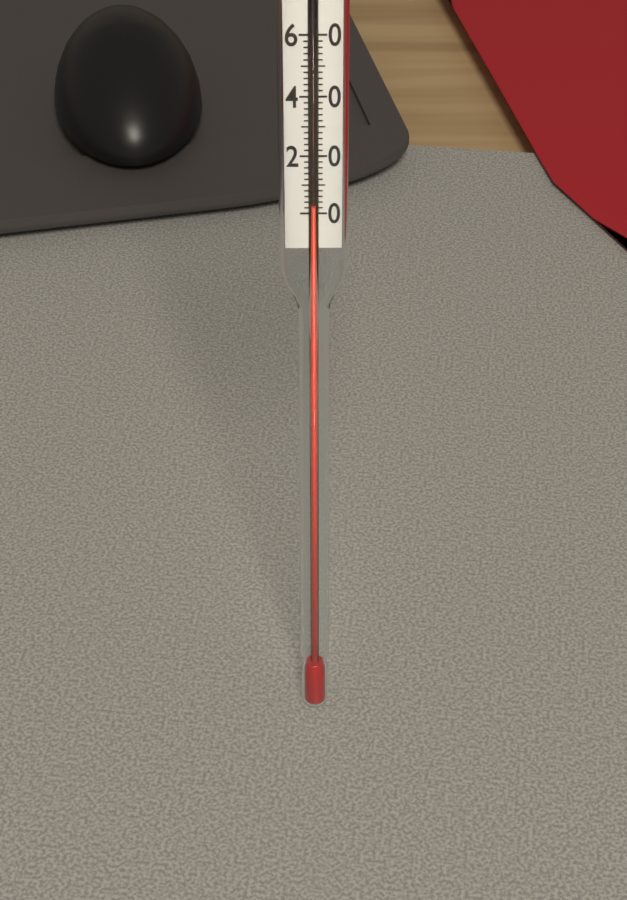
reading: 2 (no unit)
